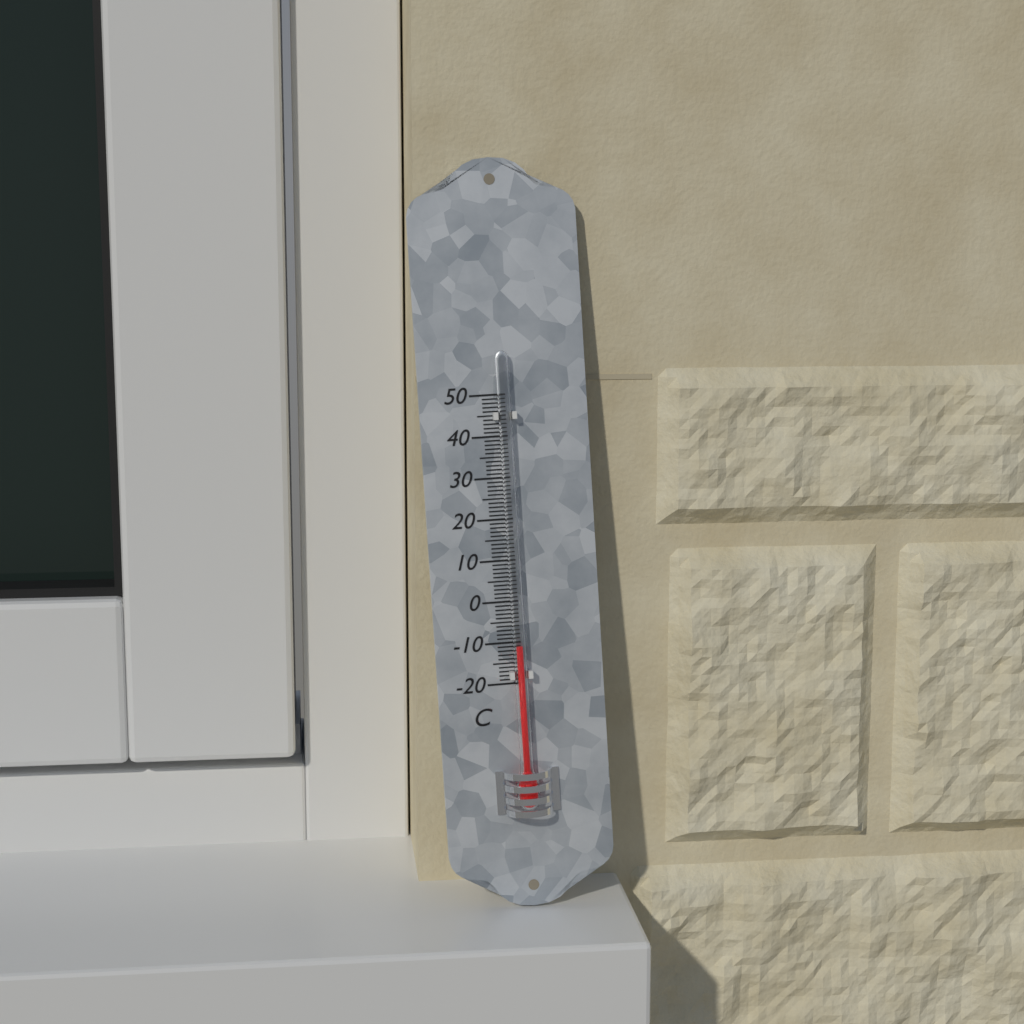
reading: -11 °C
